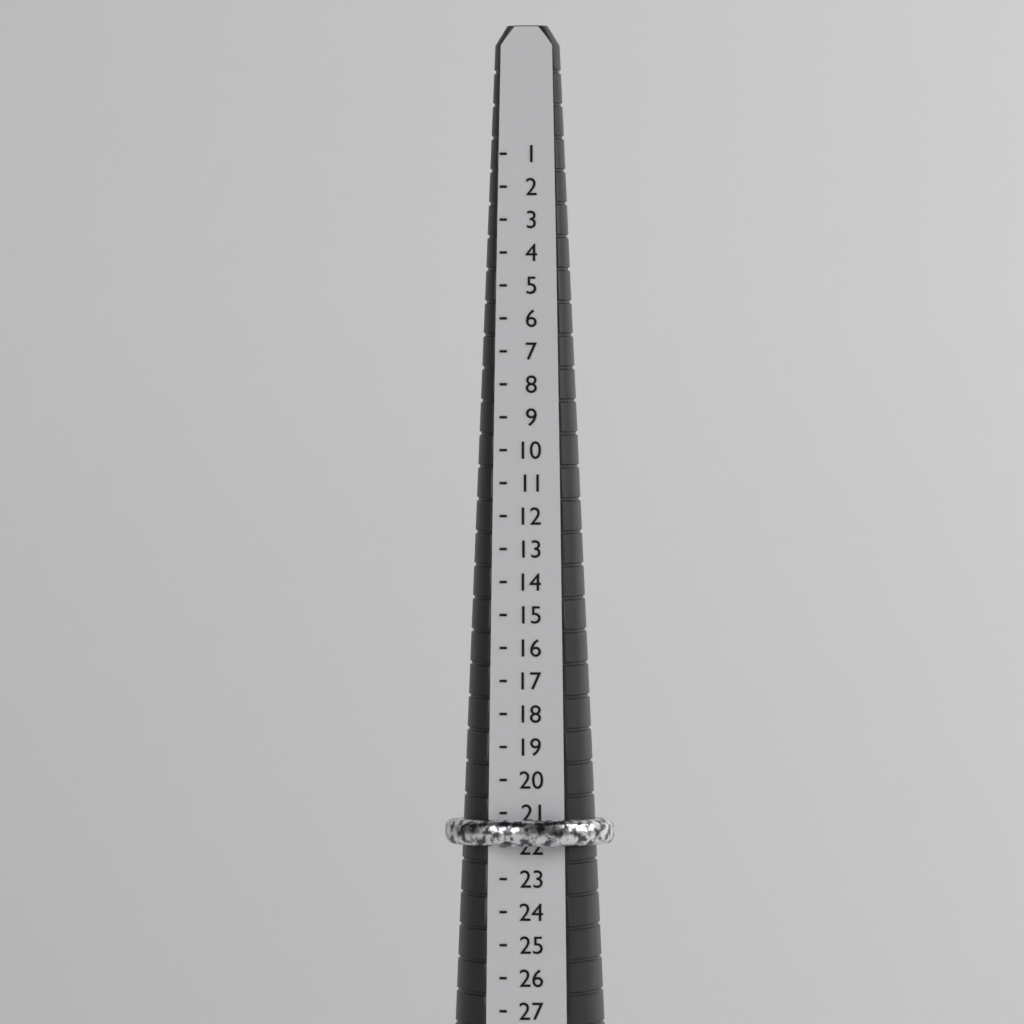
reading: 22 (no unit)
